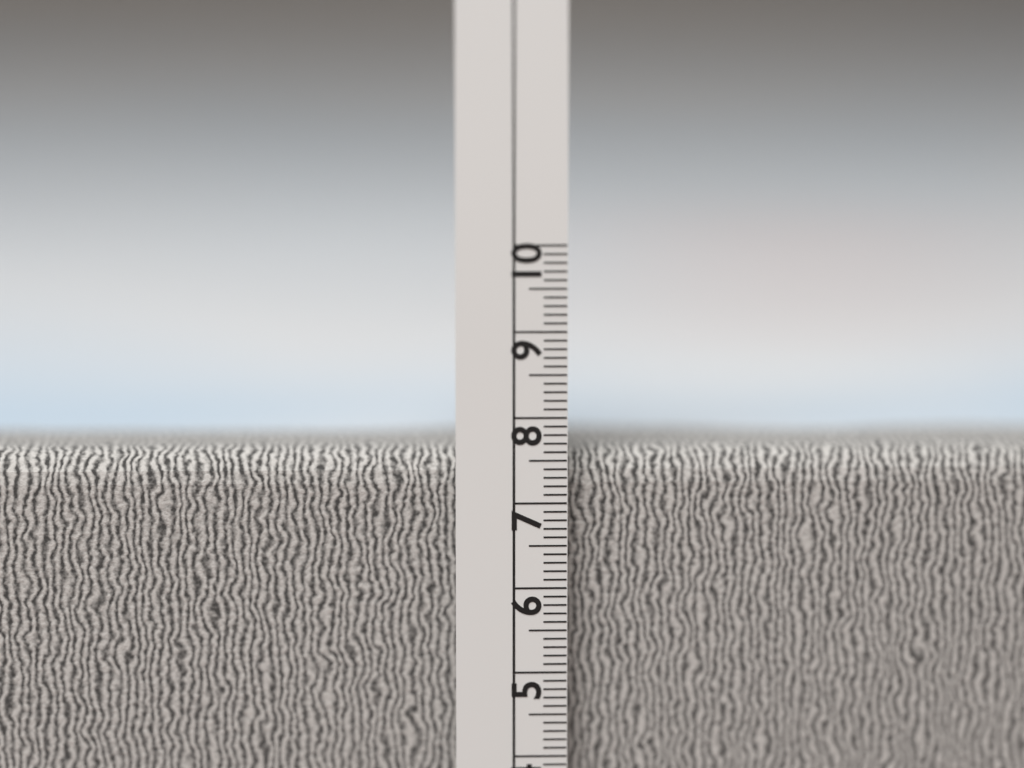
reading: 7.6 cm
